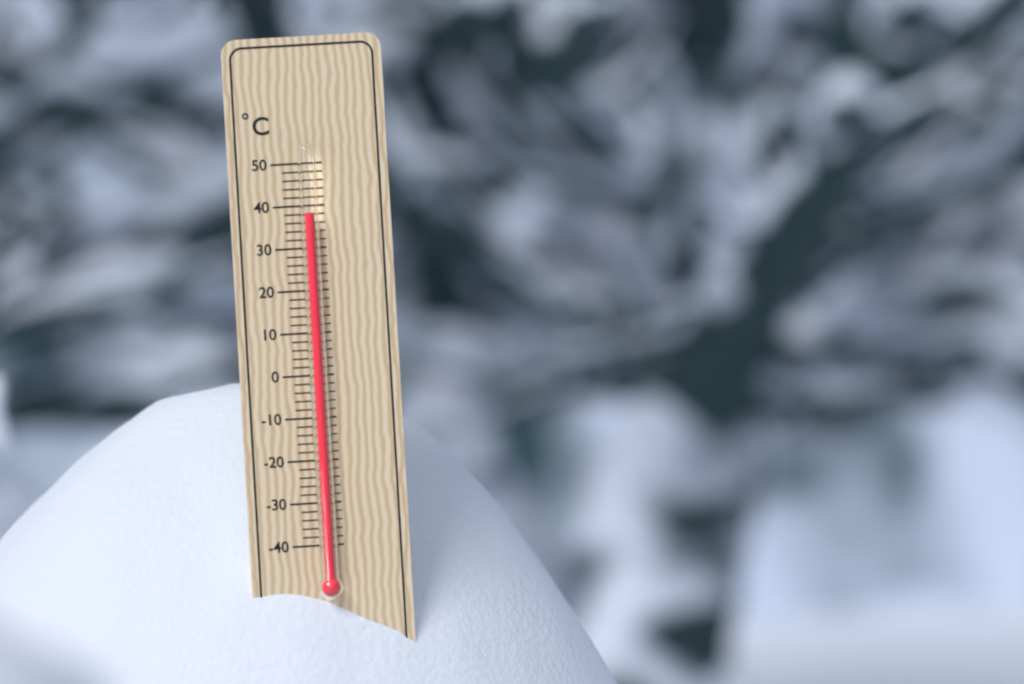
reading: 38 °C
